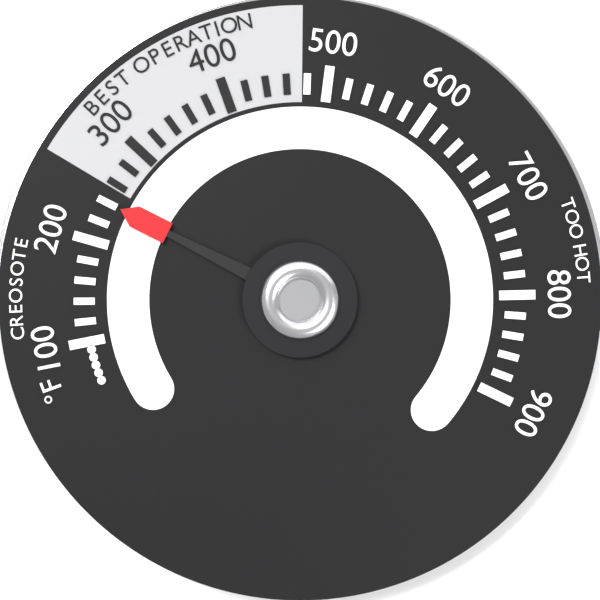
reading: 240 °F
